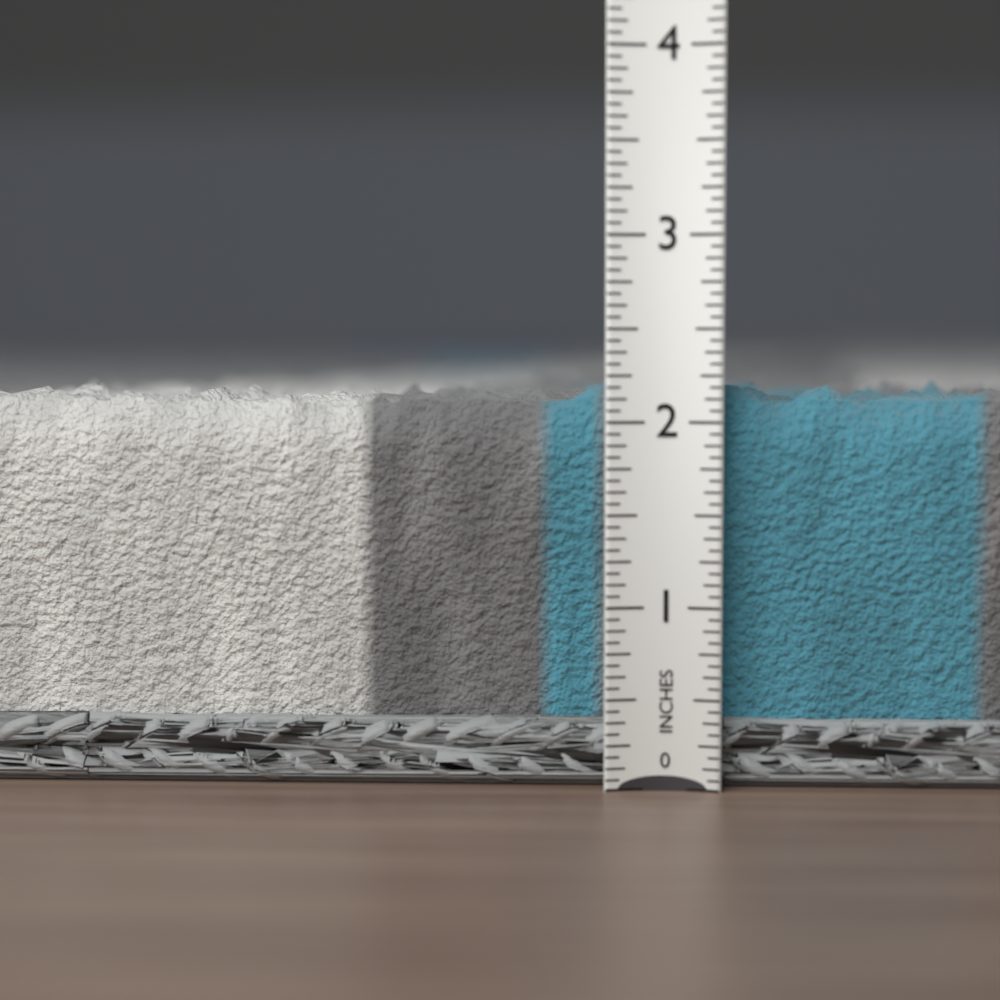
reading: 2.3125 in
